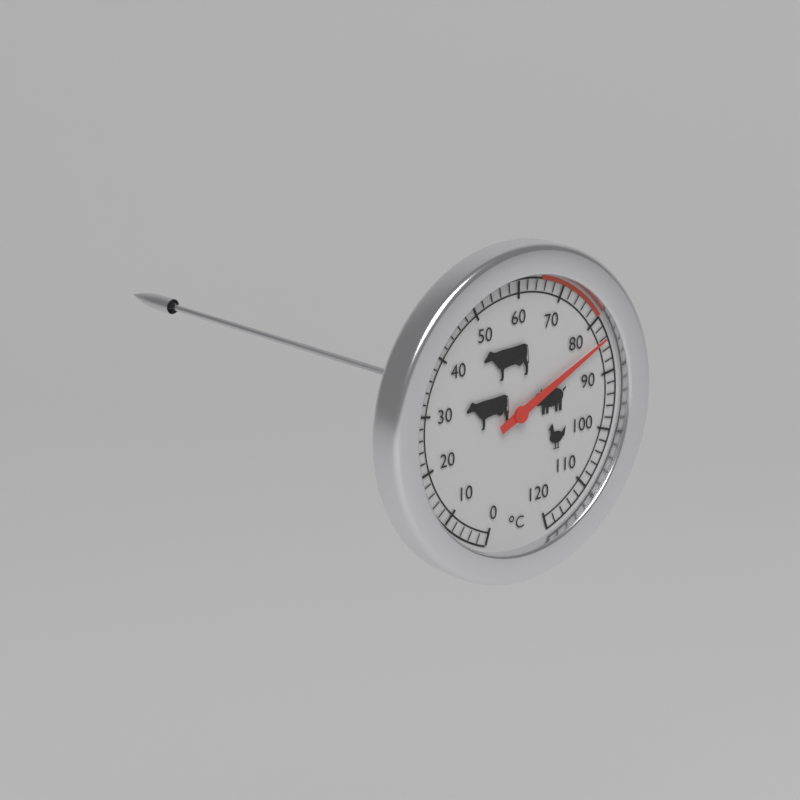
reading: 84 °C
